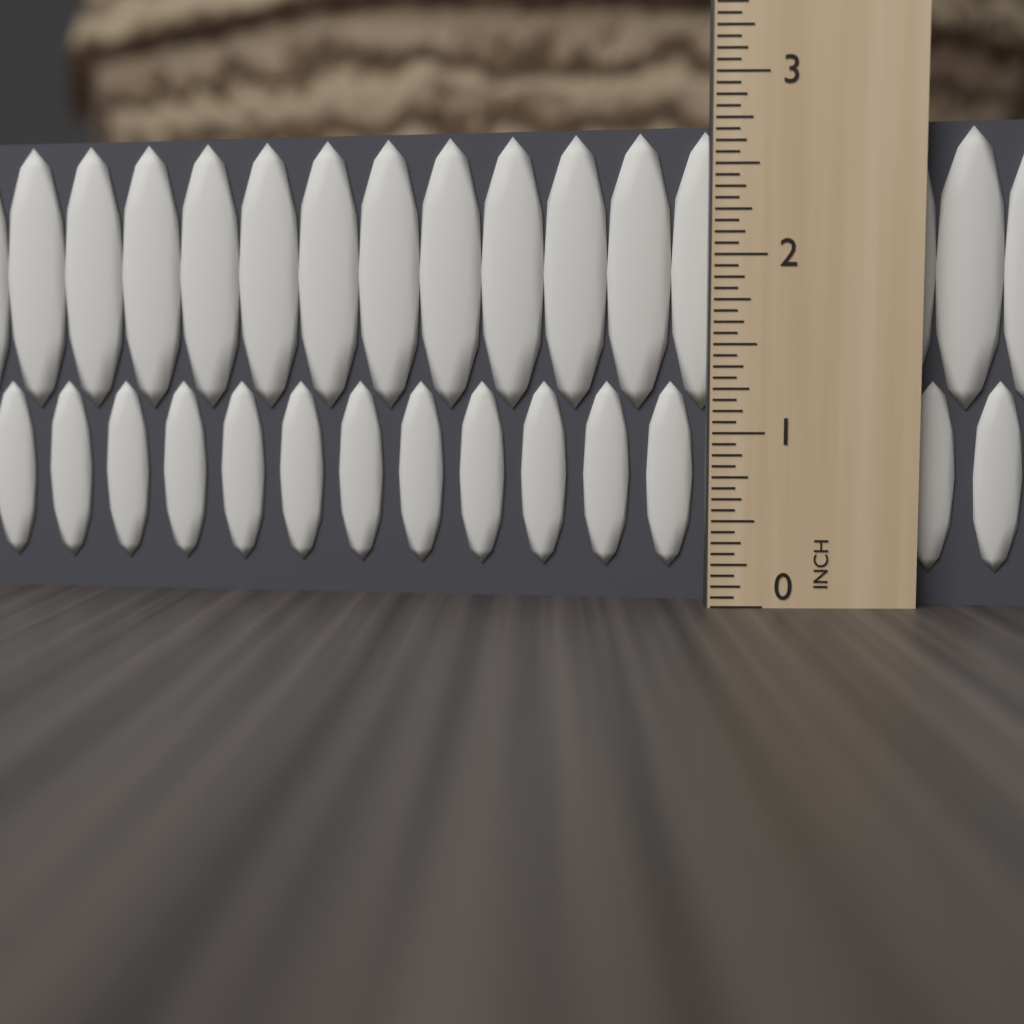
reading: 2.7500 in
